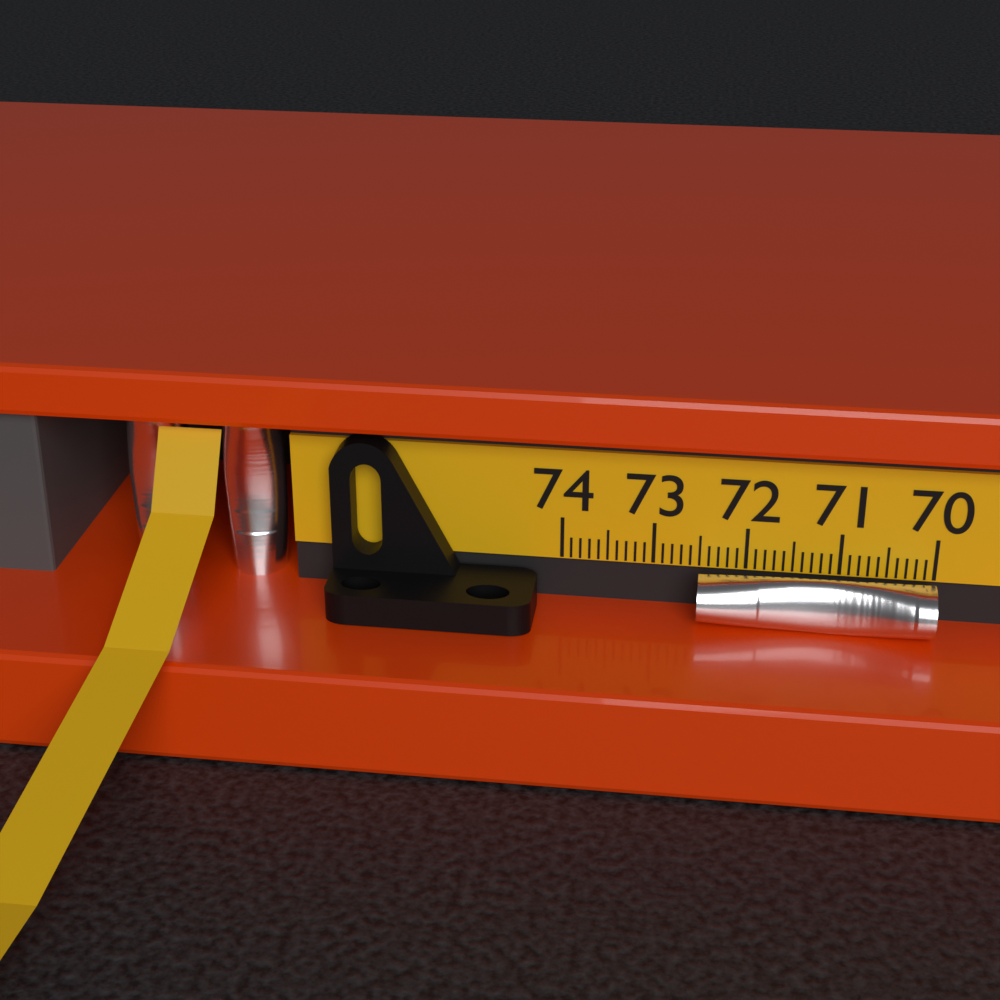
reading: 72.5 (no unit)
